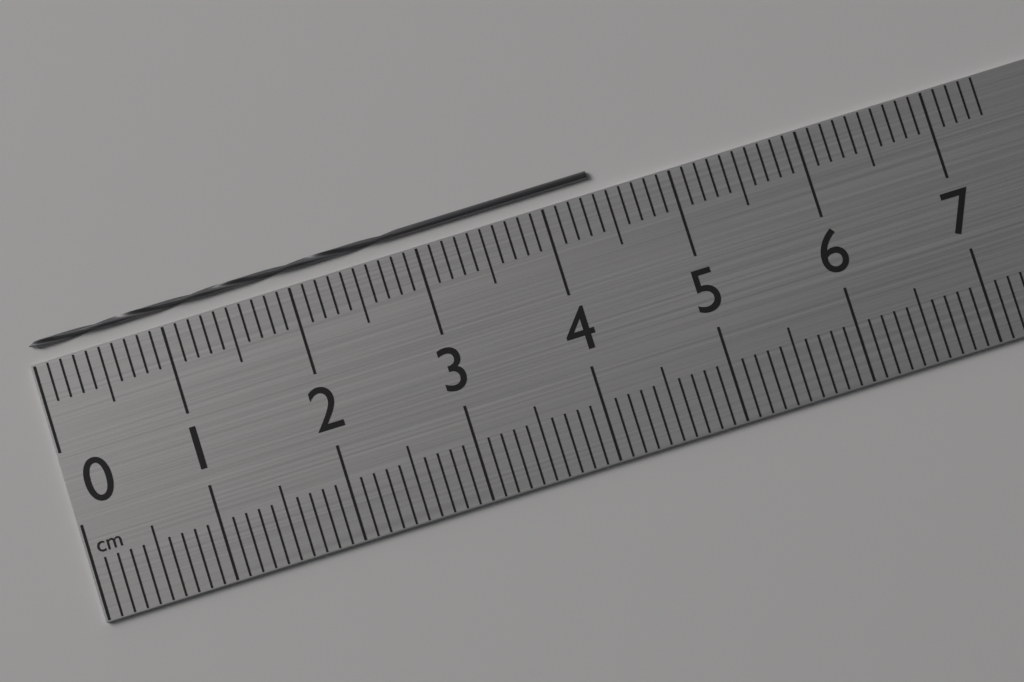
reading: 4.4 cm
